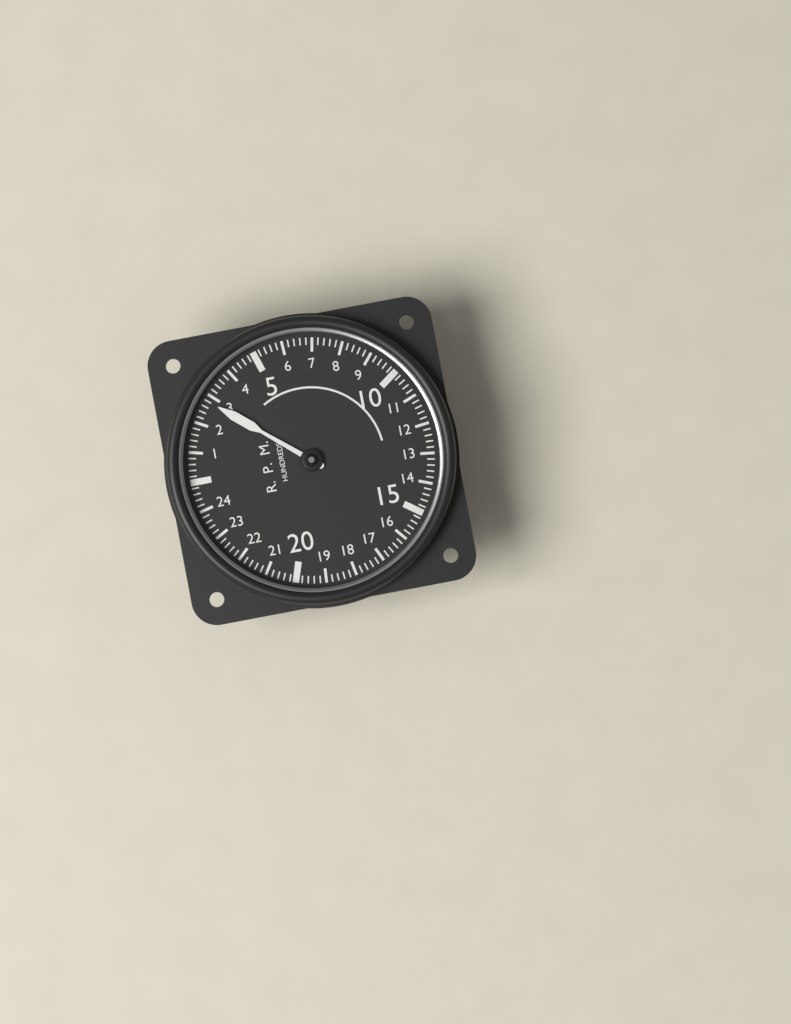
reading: 2.8 RPM x100
